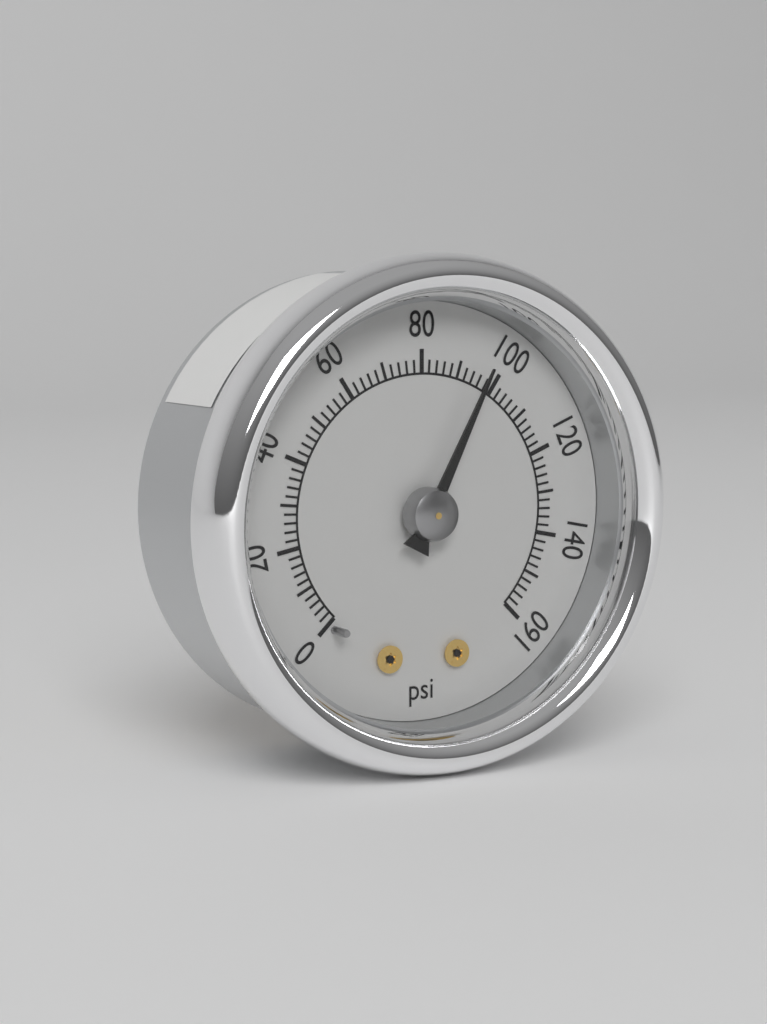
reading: 96 psi
